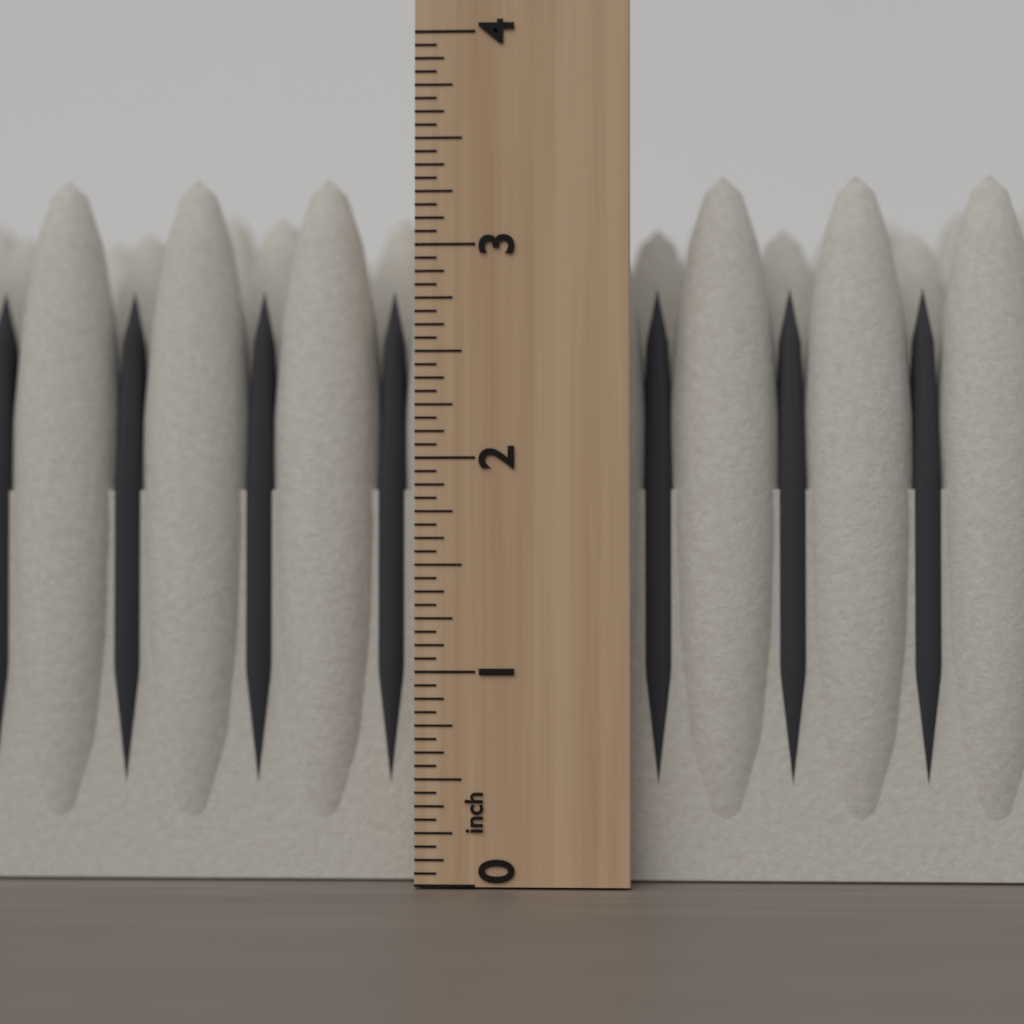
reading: 3.3750 inch
